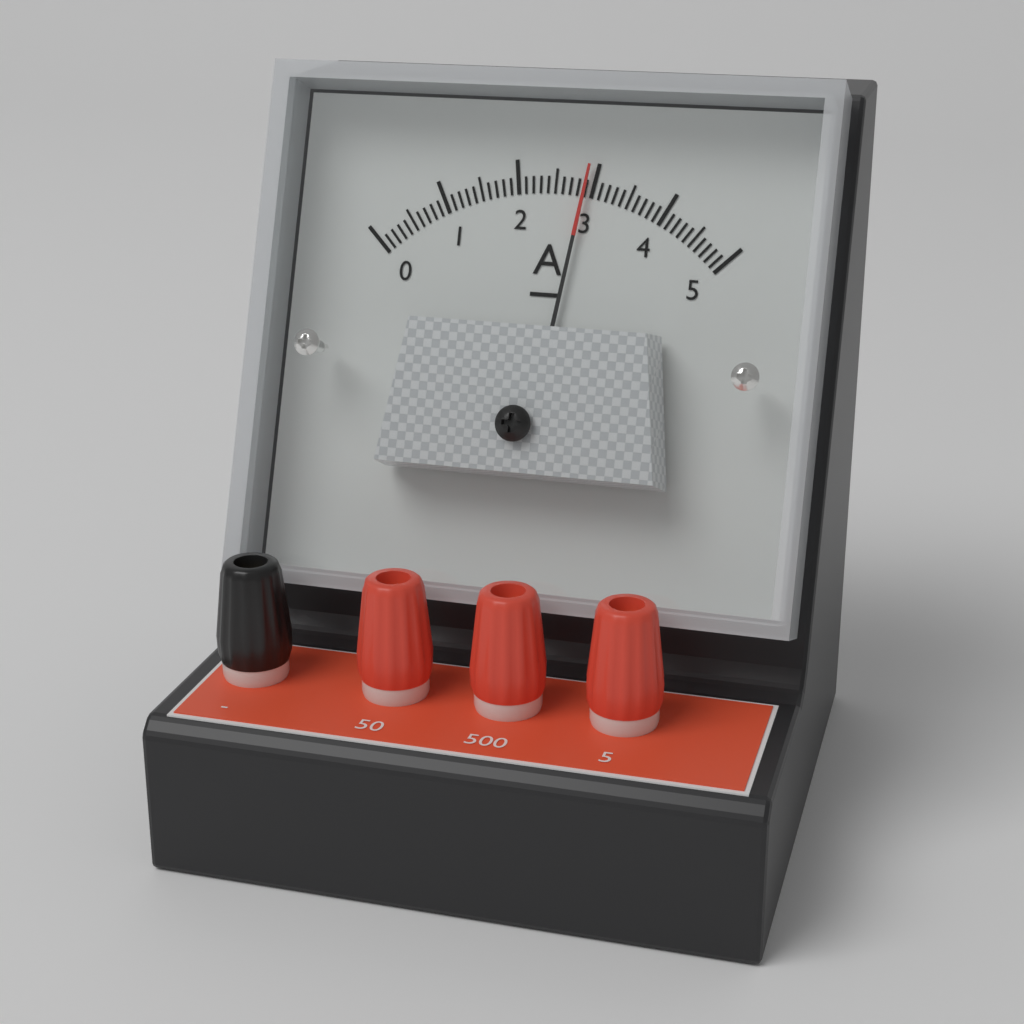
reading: 2.9 A
